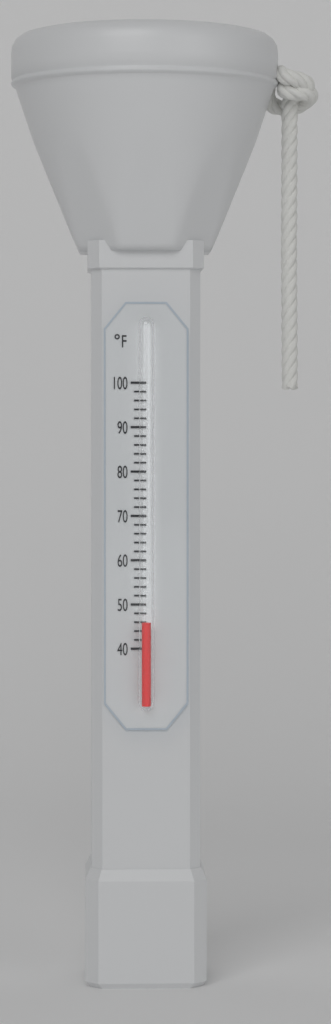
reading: 46 °F
